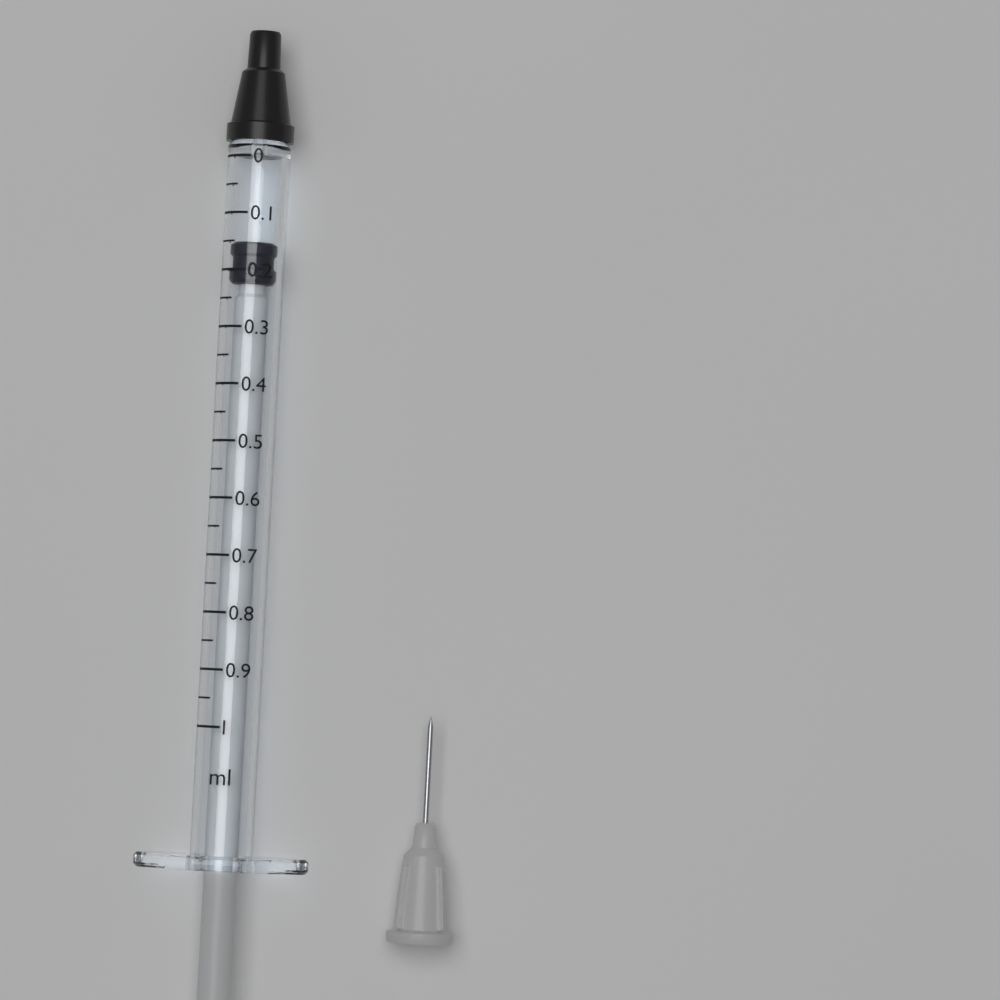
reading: 0.15 ml
